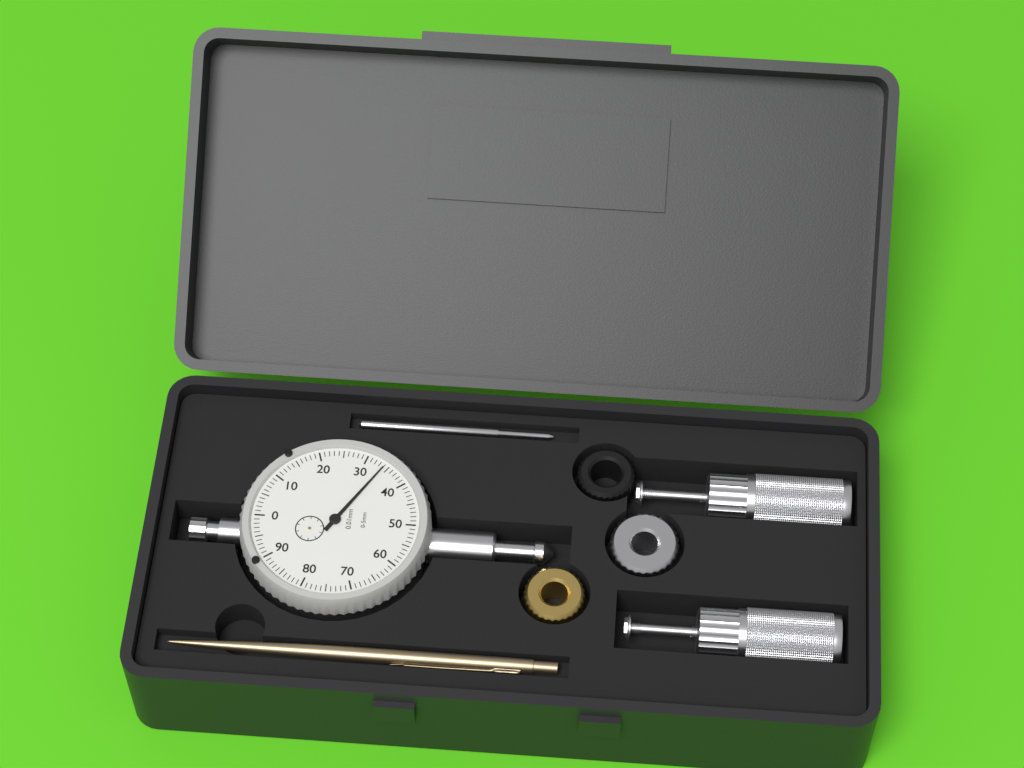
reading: 0.34 mm
